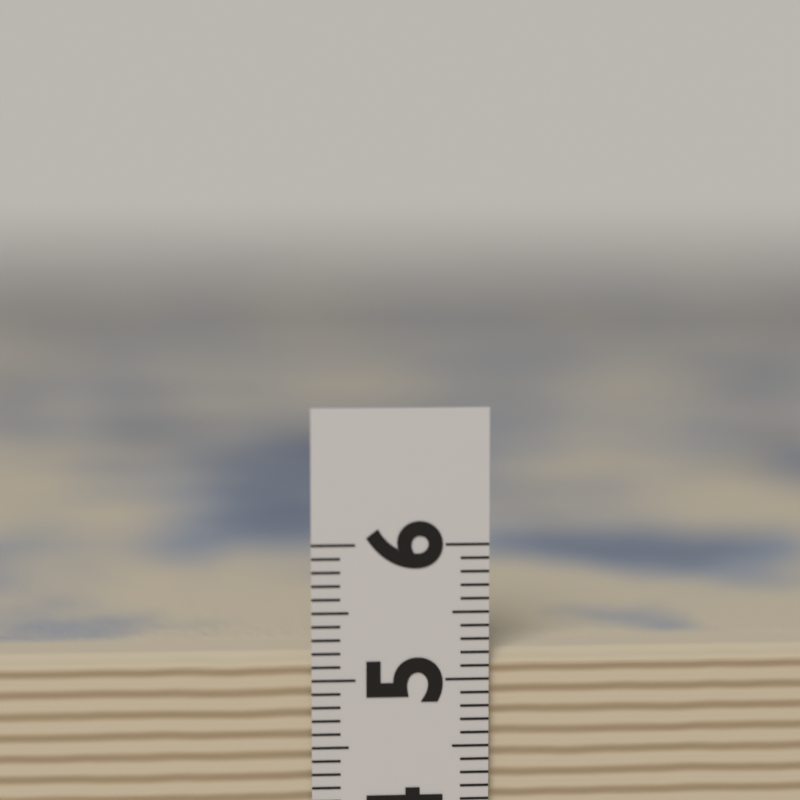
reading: 5.2 (no unit)
